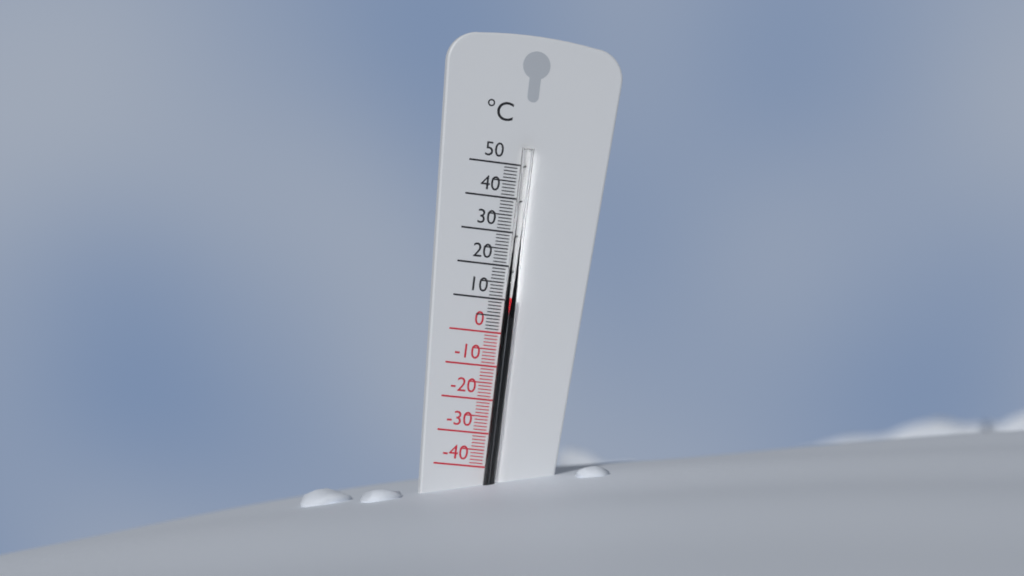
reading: 11 °C
